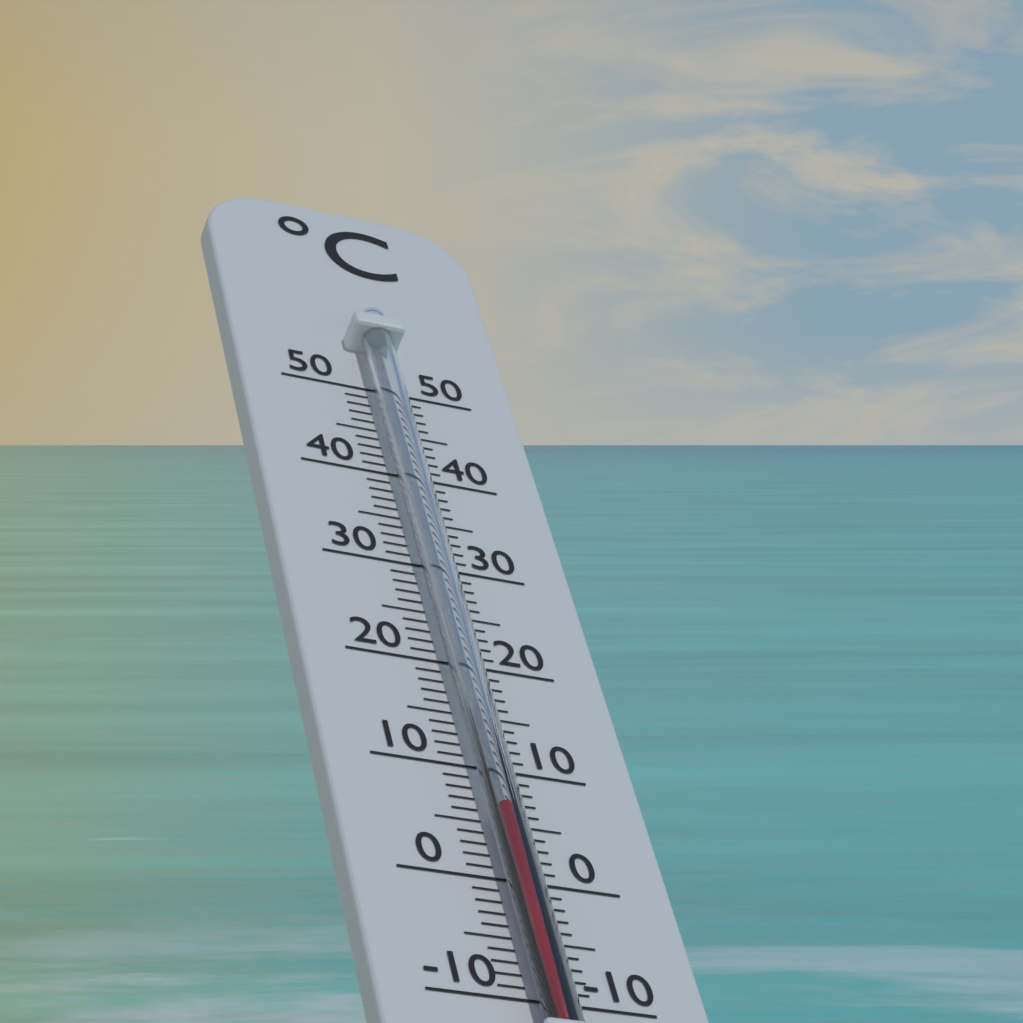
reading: 5 °C
